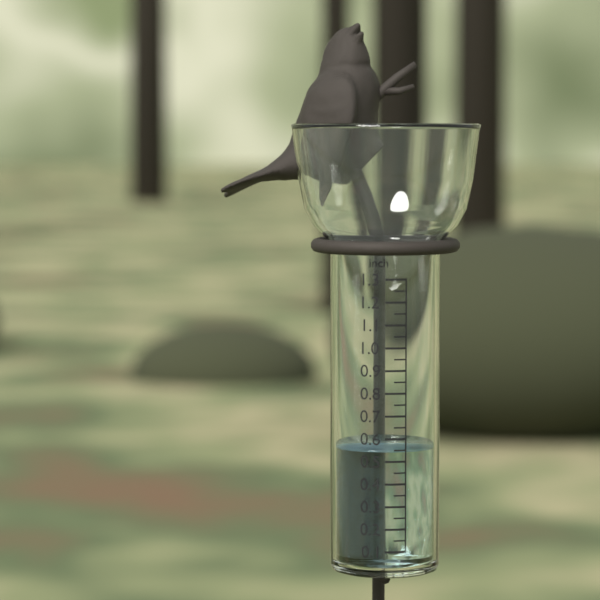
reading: 0.55 inch
